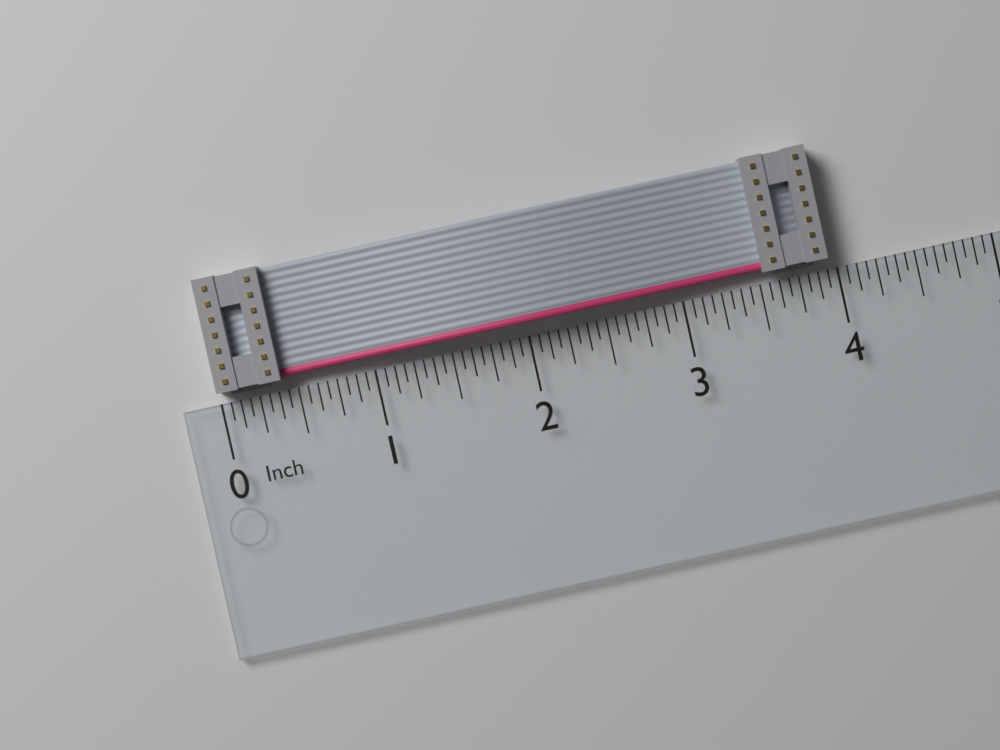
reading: 3.9375 in
